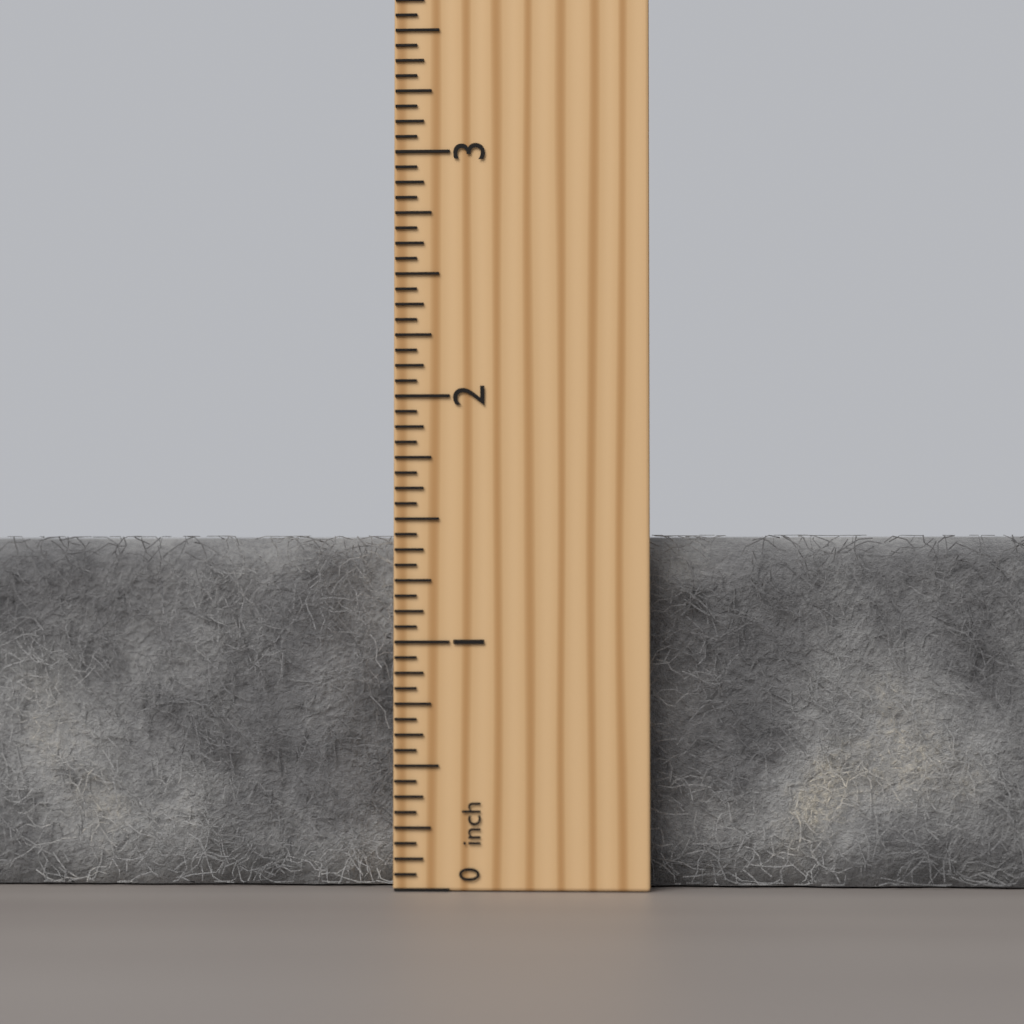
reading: 1.4375 inch
